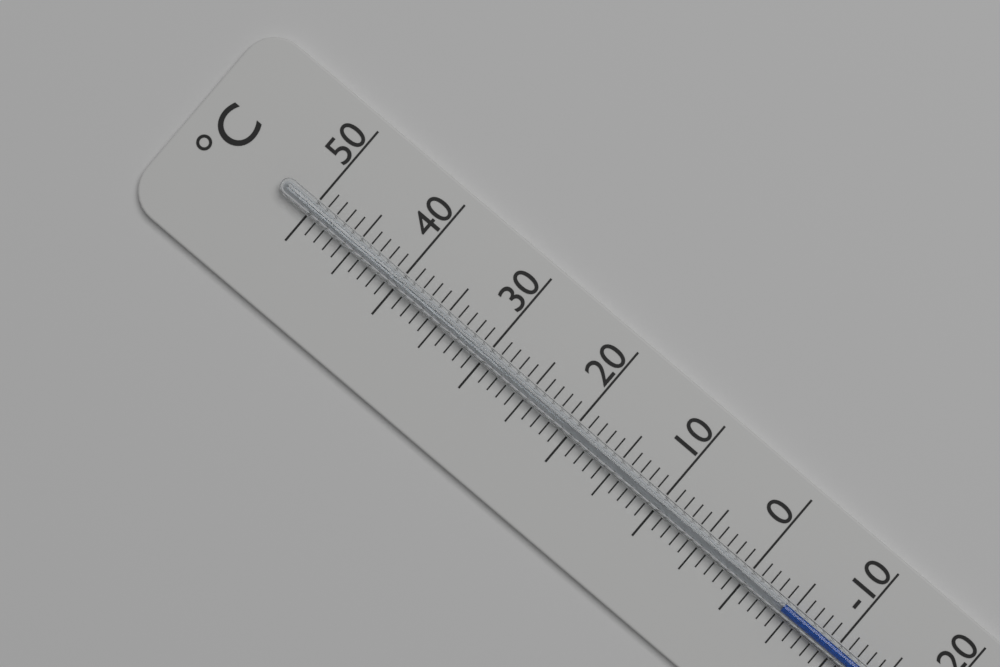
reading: -4 °C
